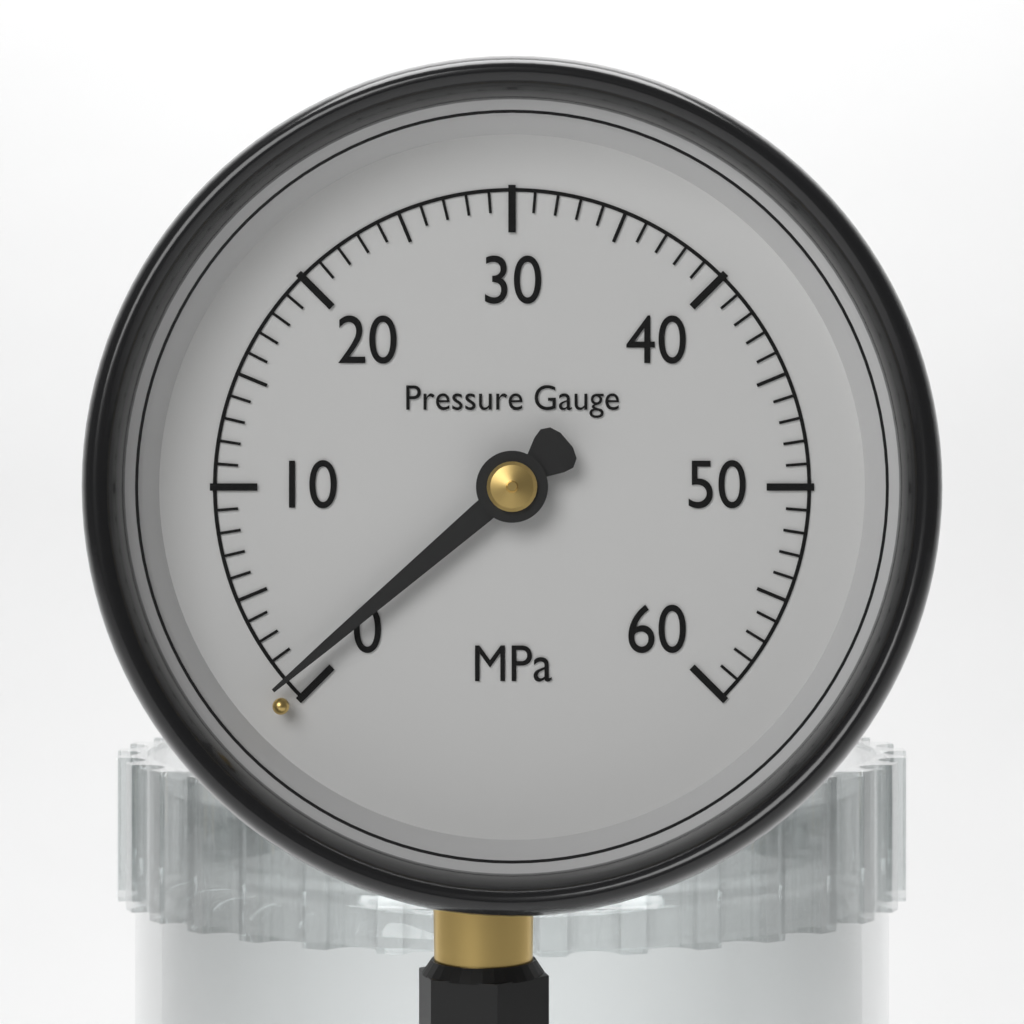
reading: 1 MPa
